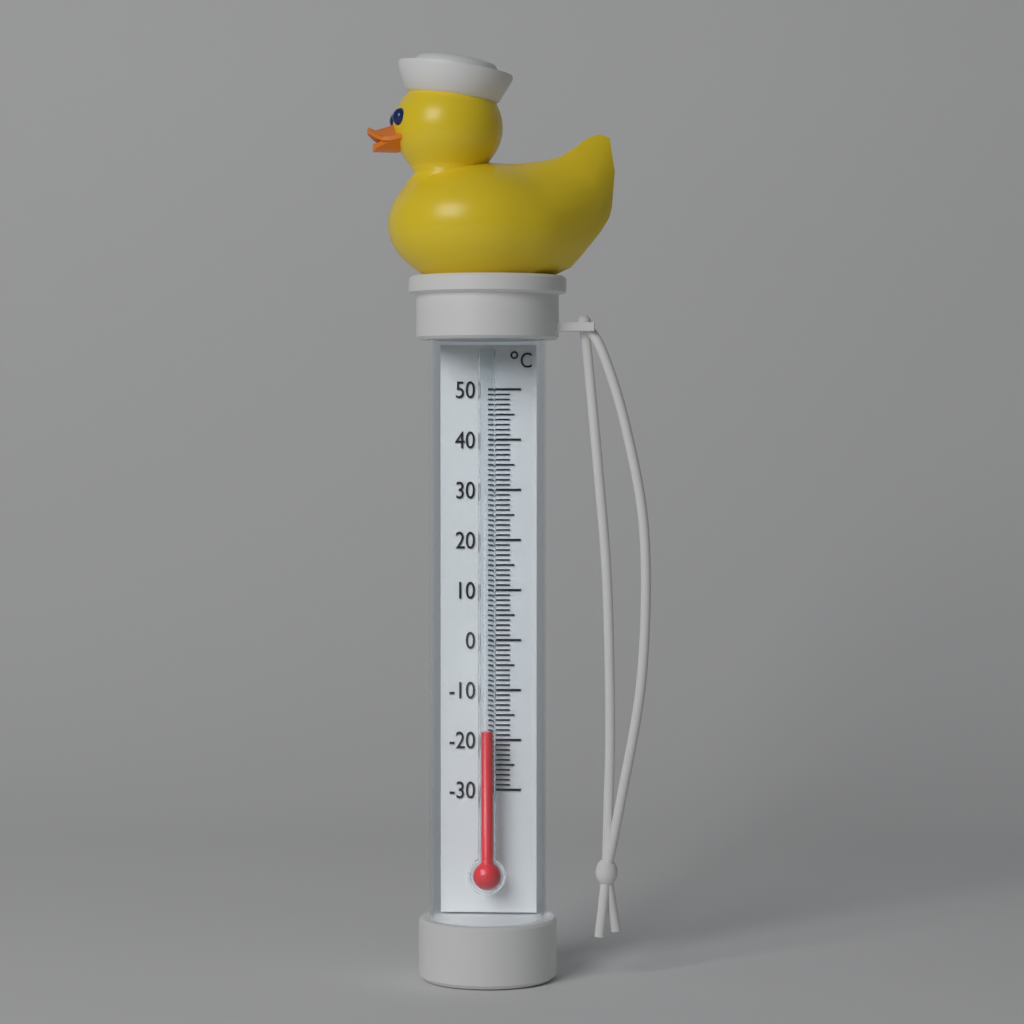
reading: -18 °C
